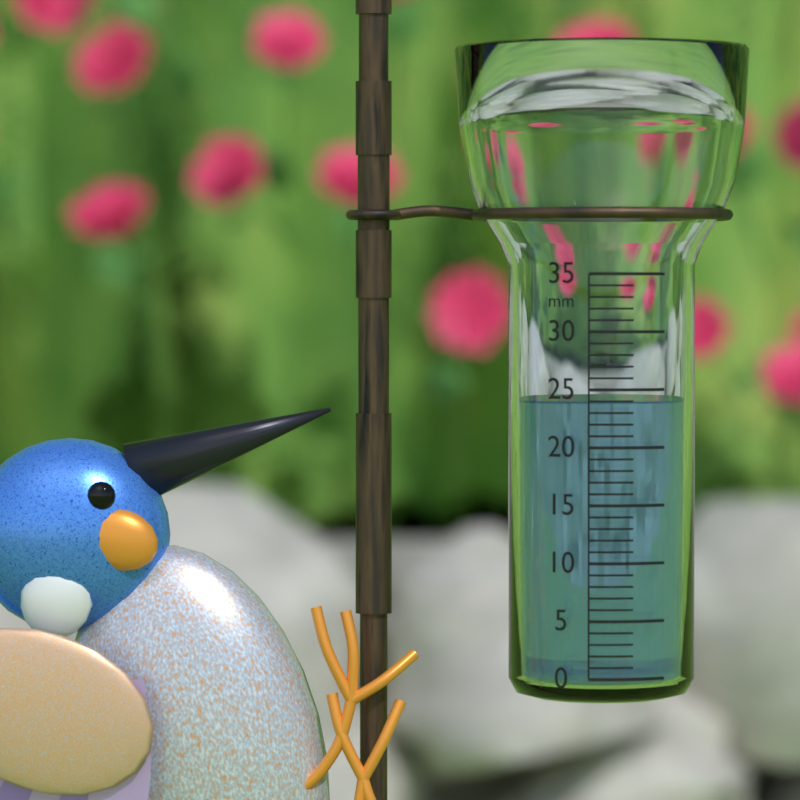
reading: 24 mm
